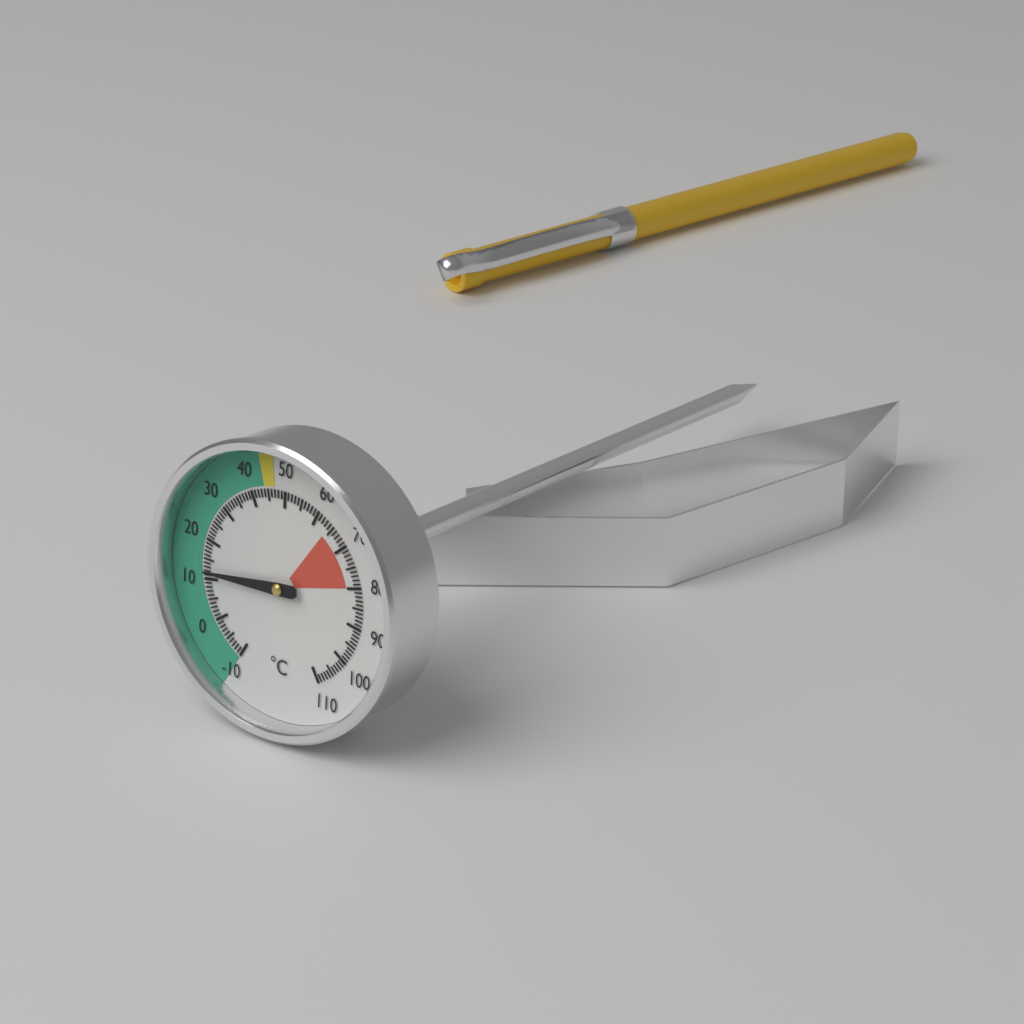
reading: 12 °C
